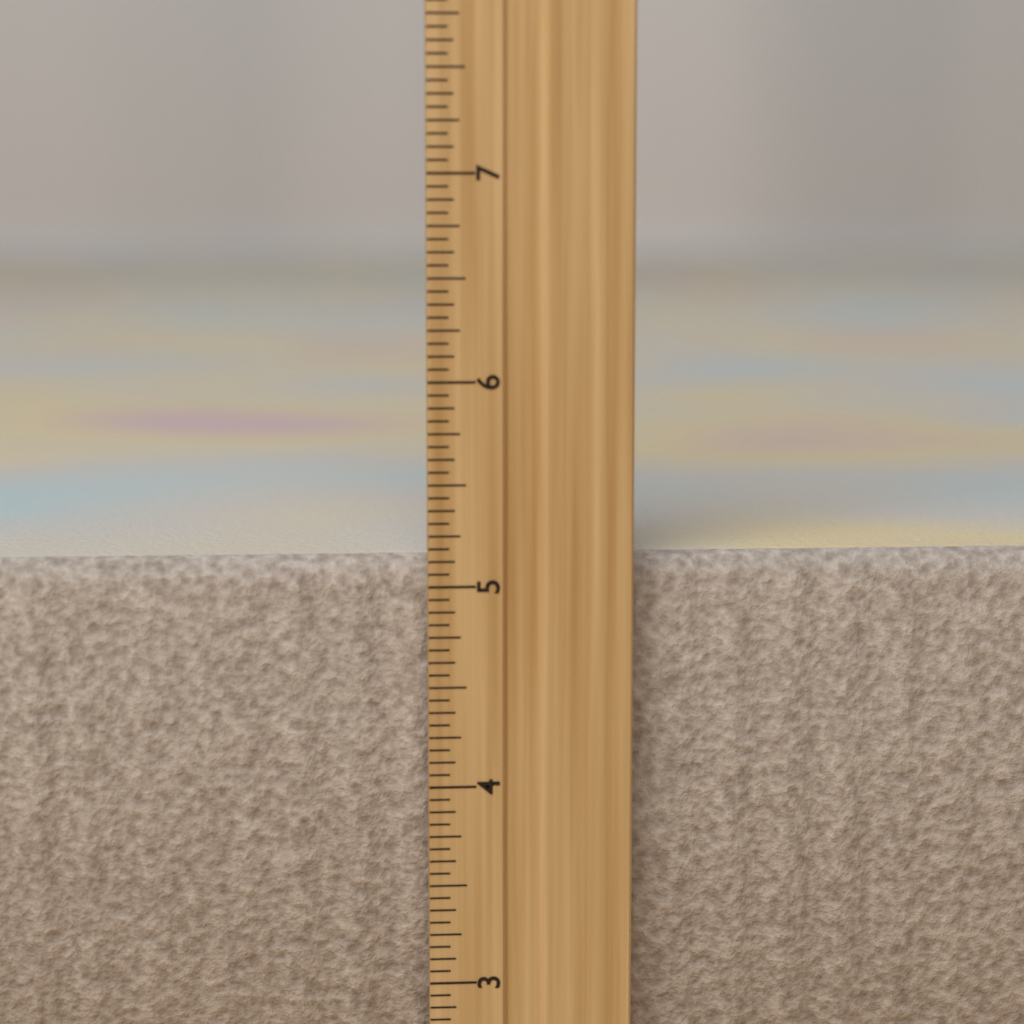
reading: 5.1250 inch
